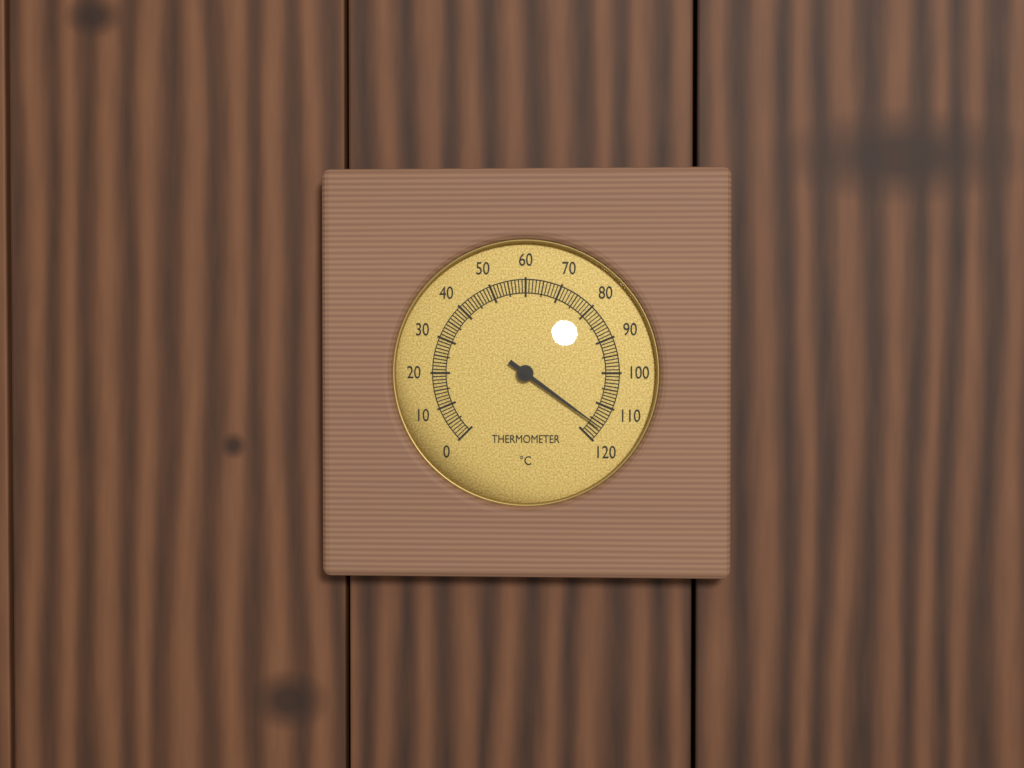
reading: 116 °C
